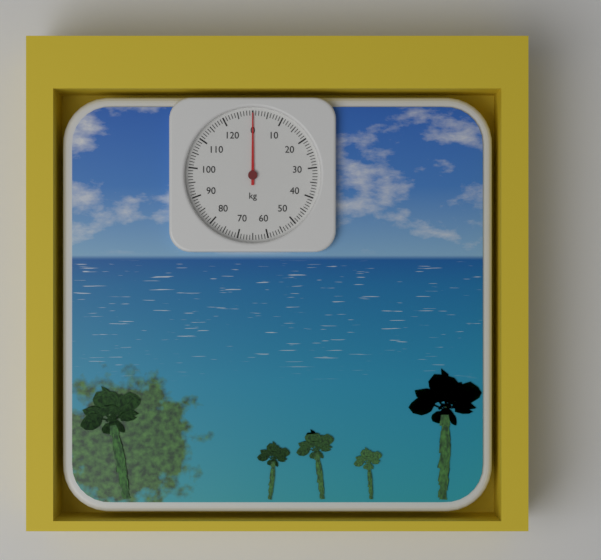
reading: 0 kg
